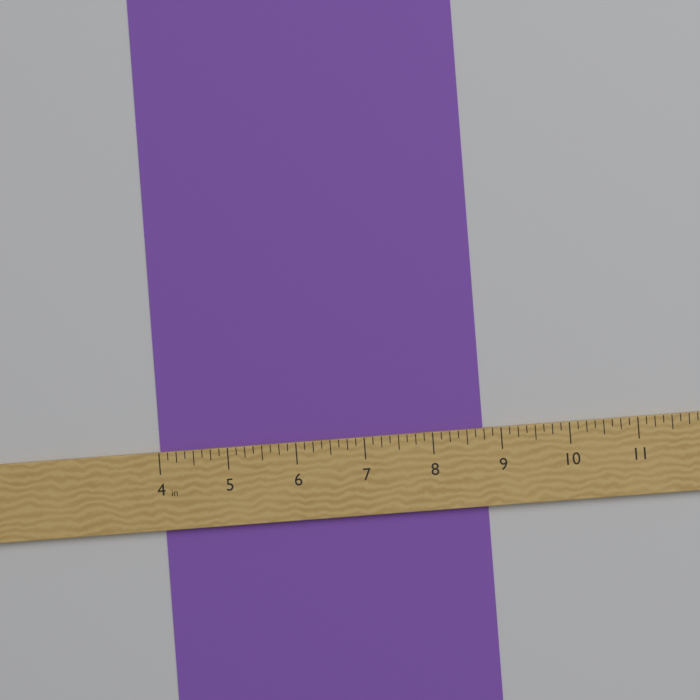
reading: 8.750 in
